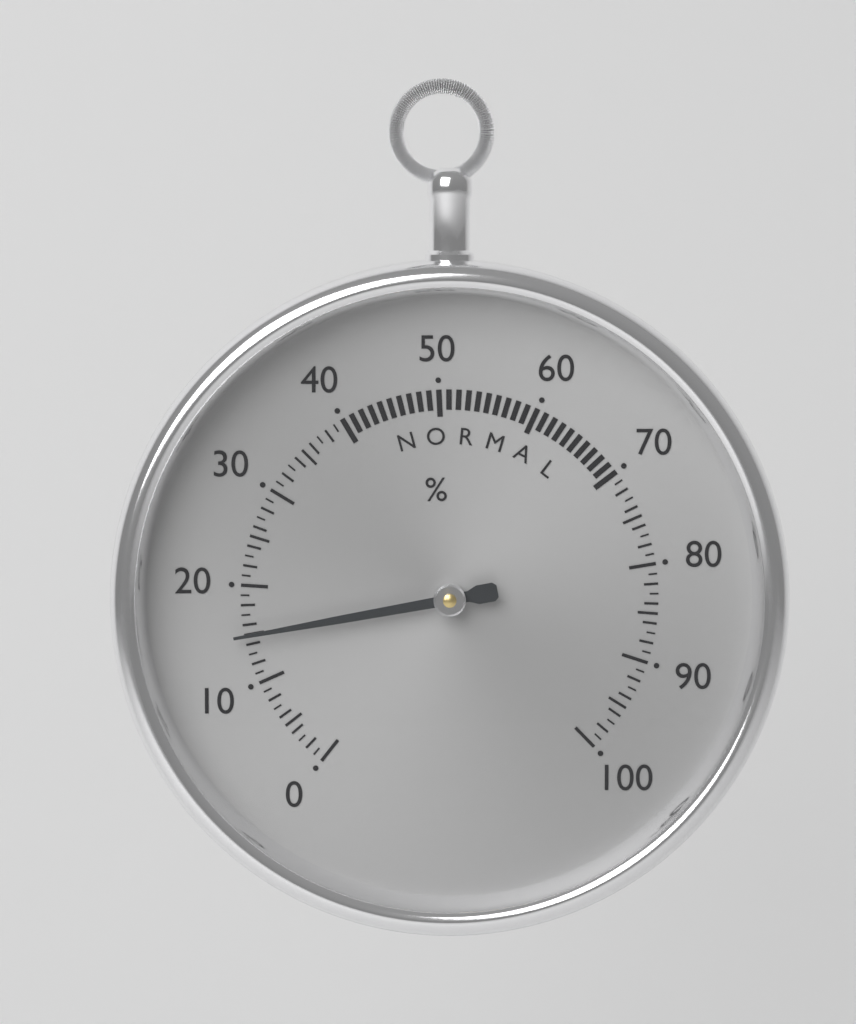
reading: 15 %
